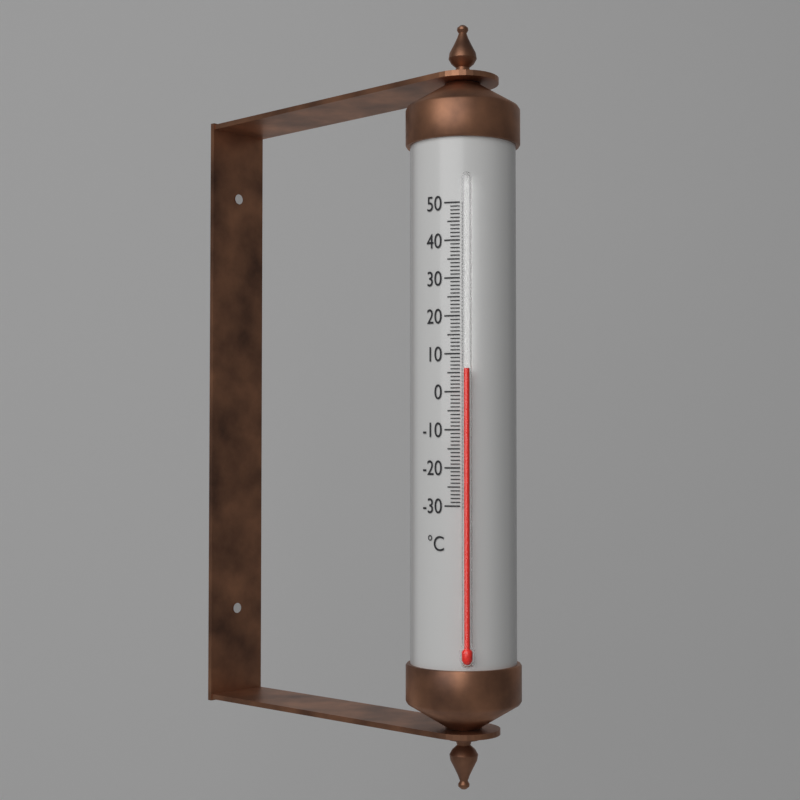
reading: 6 °C
